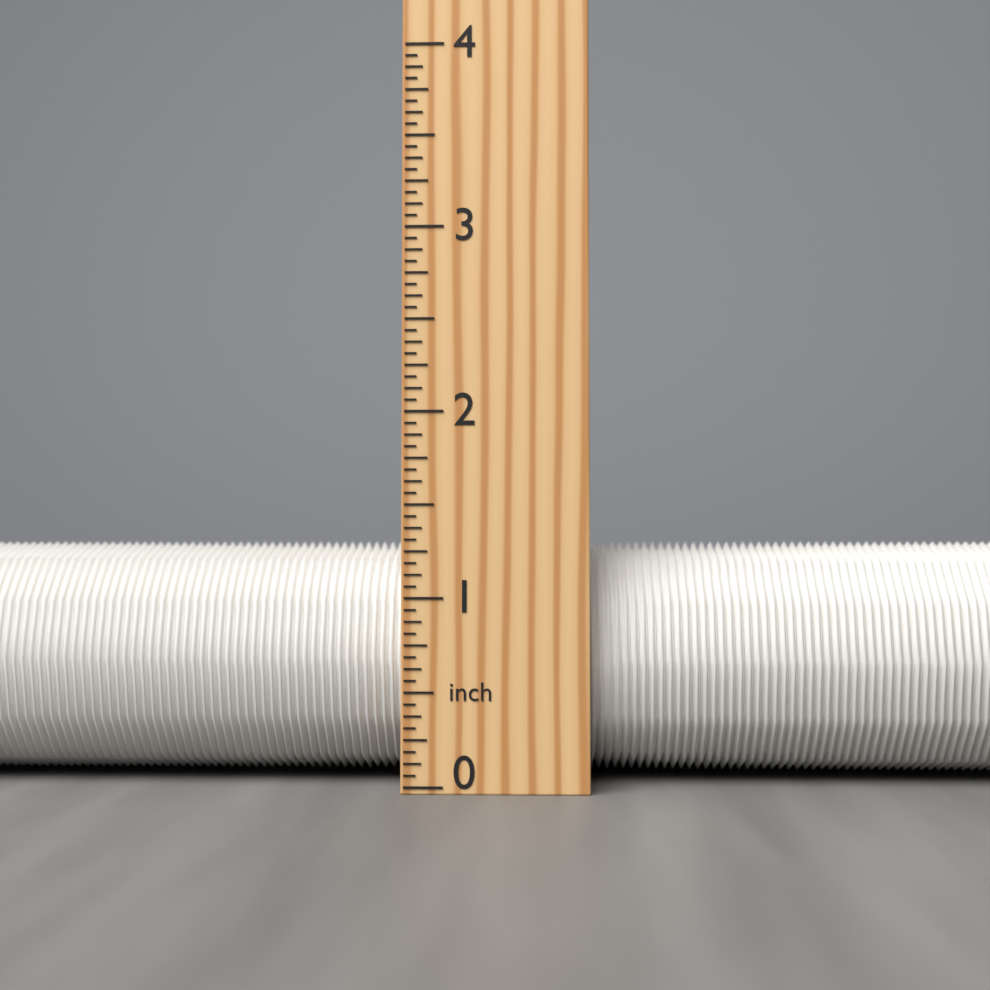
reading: 1.3125 inch
